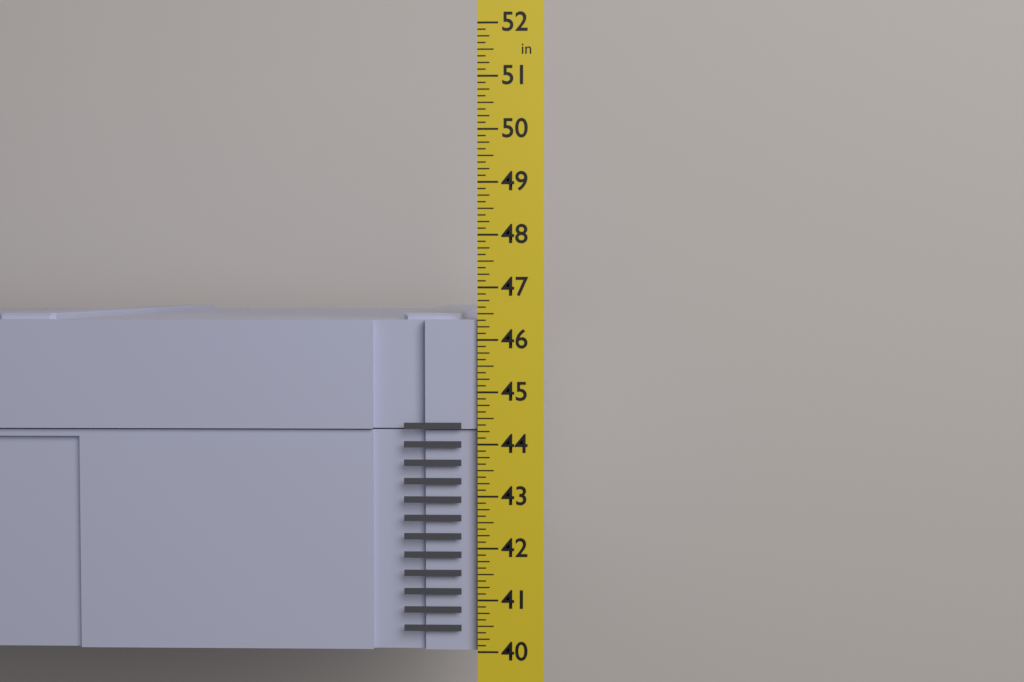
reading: 46.500 in
